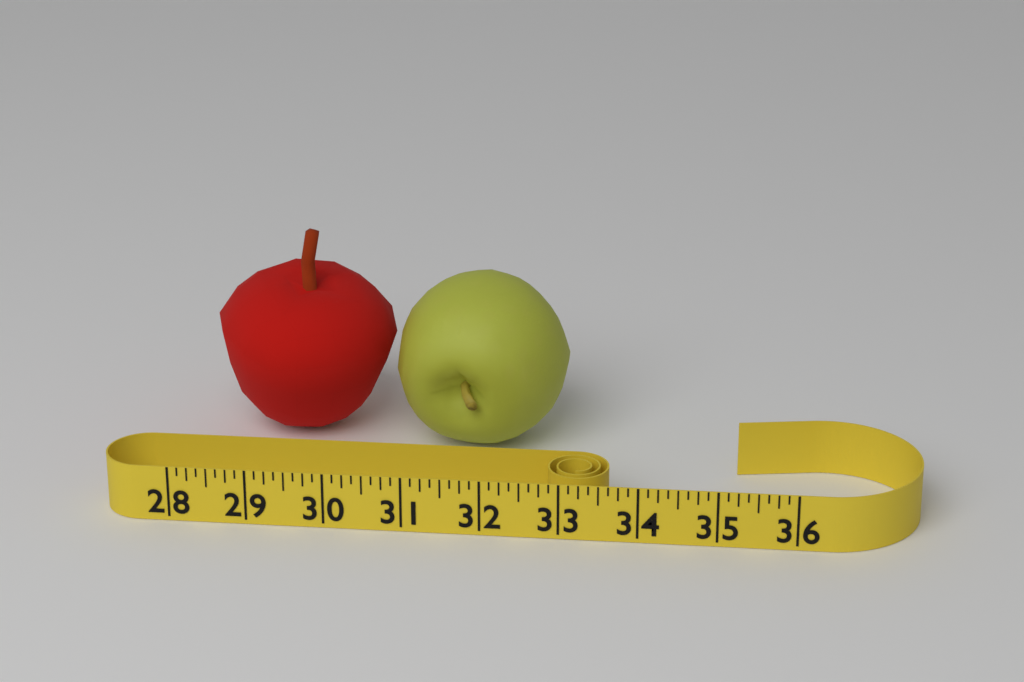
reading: 32.875 (no unit)
